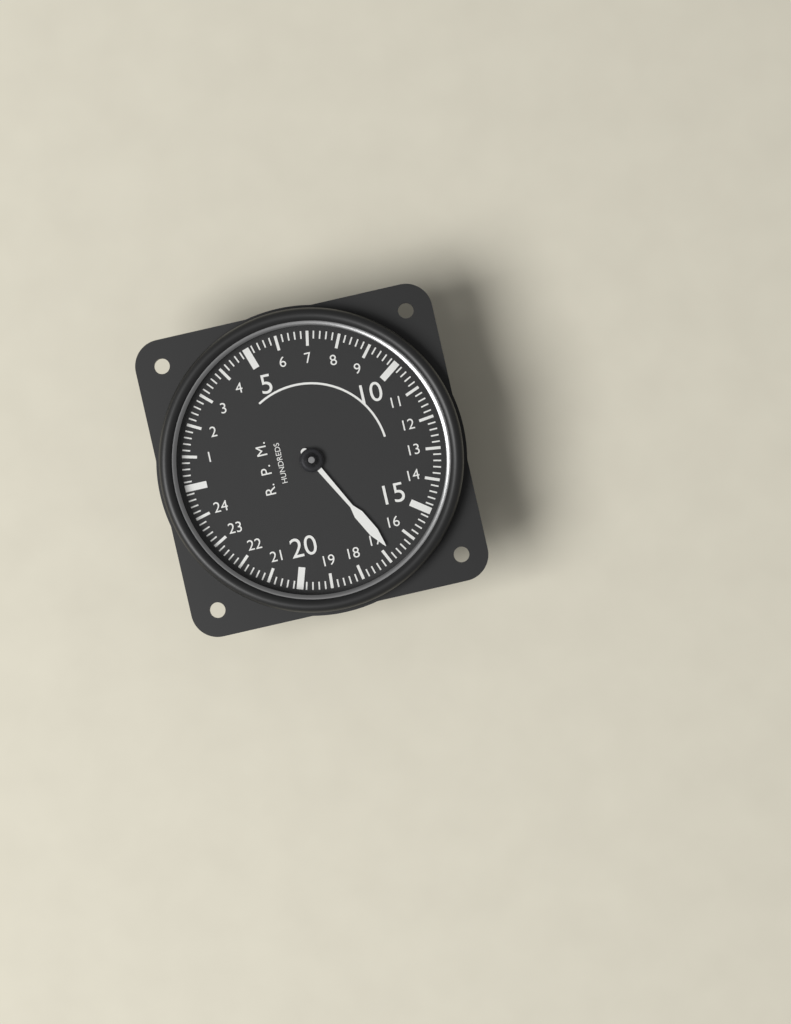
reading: 16.8 RPM x100
